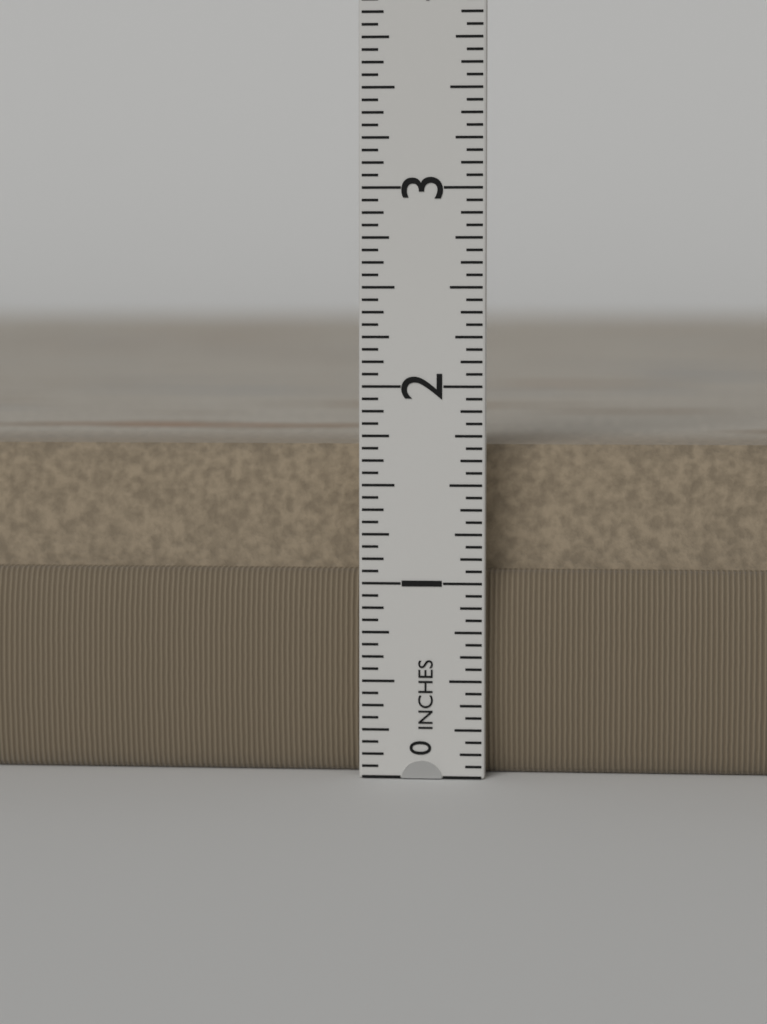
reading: 1.6875 in
